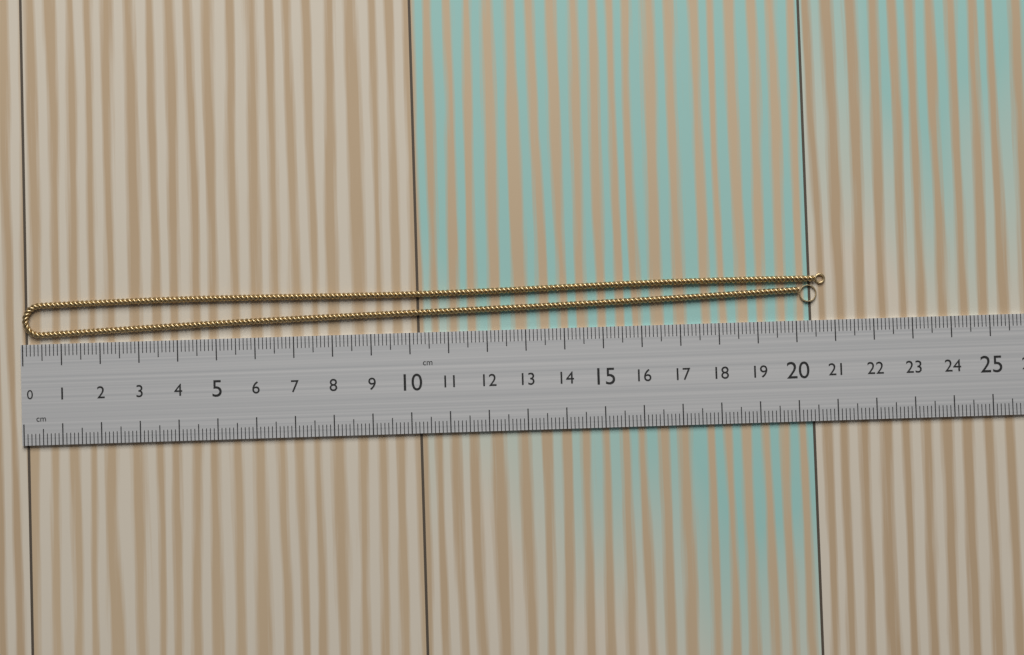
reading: 20.8 cm
